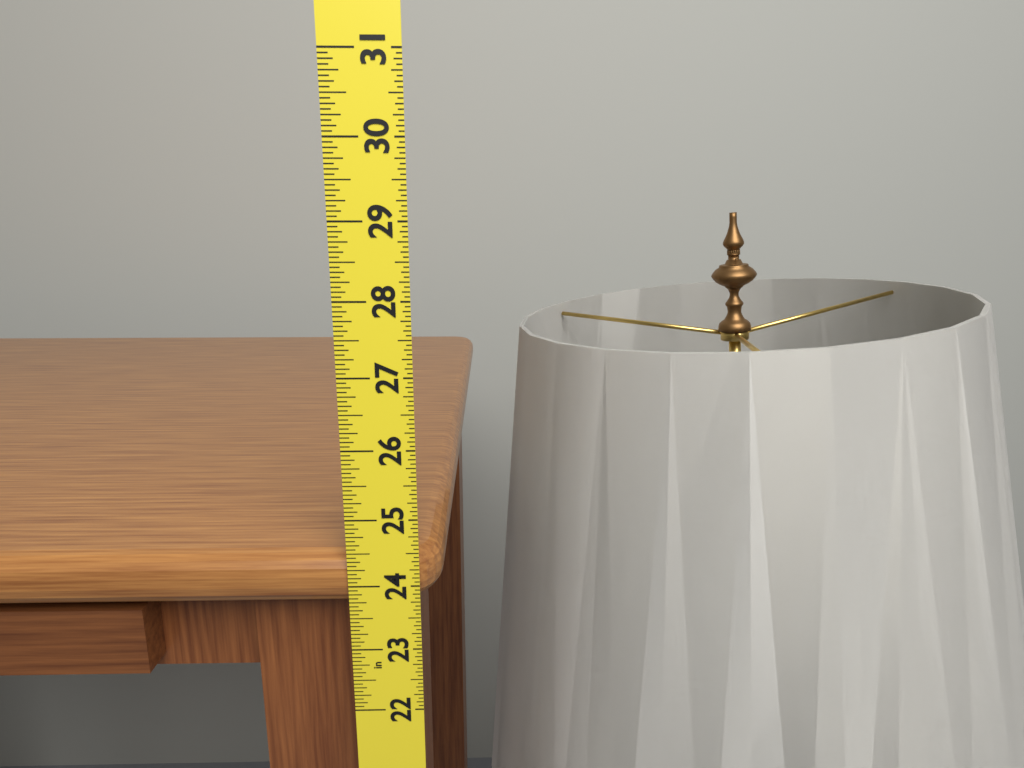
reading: 24.4375 in
